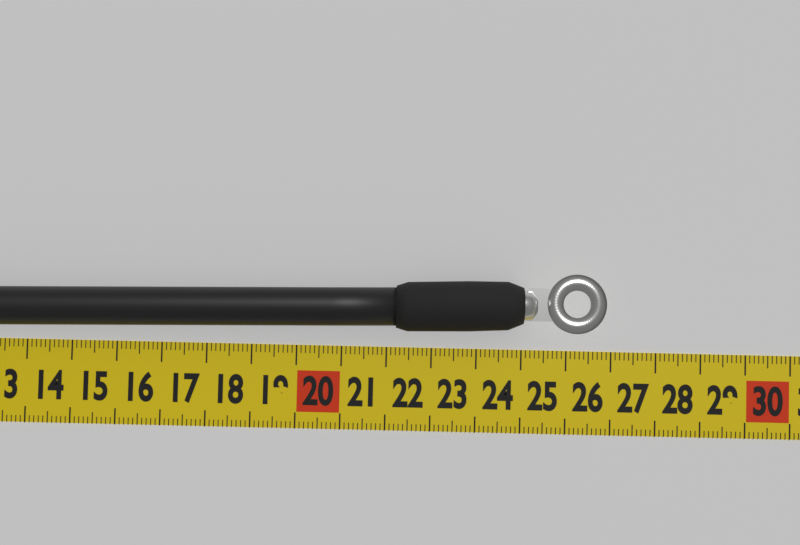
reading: 26.8 cm
